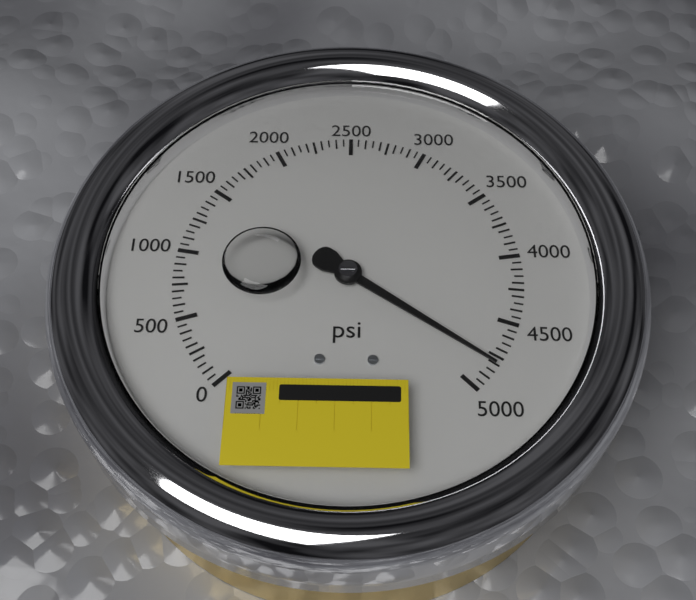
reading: 4800 psi
